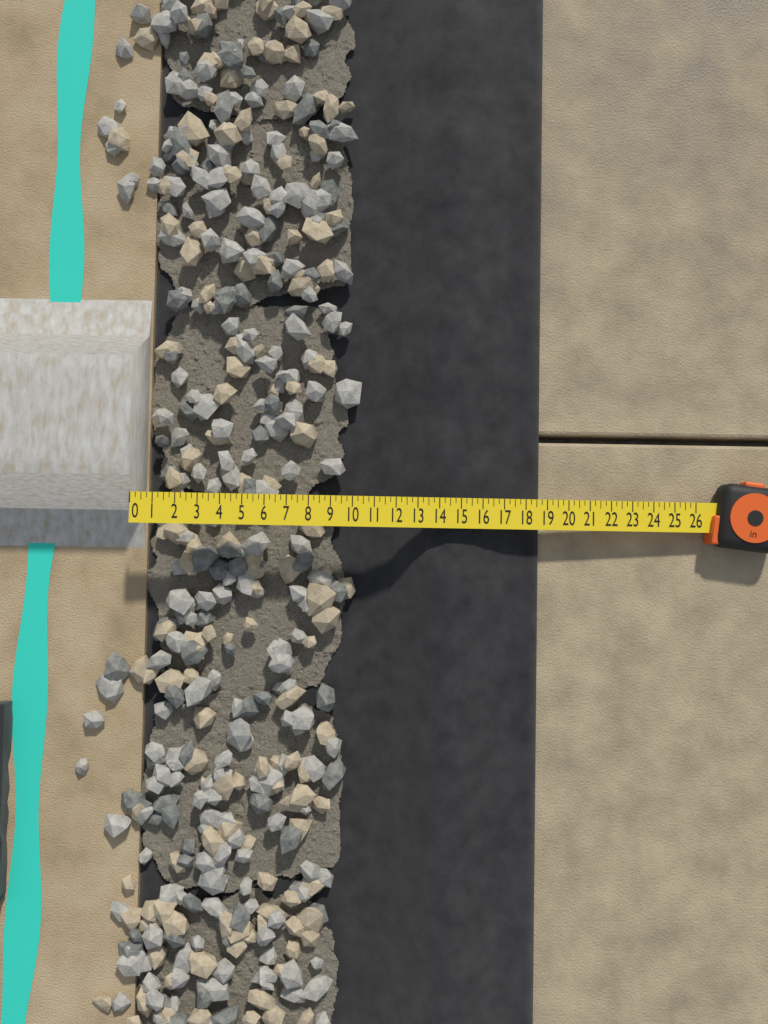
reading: 18.75 in
